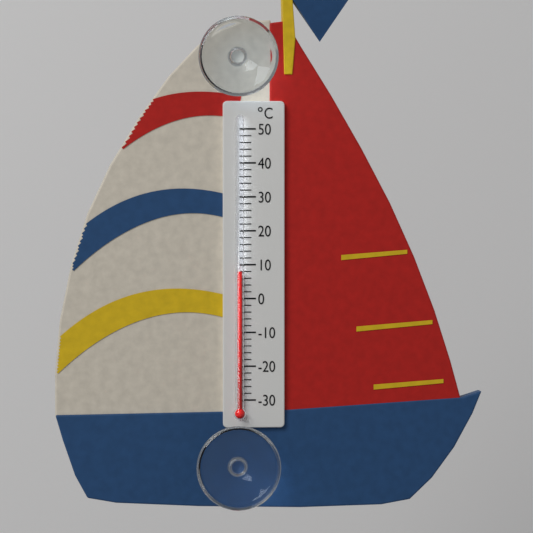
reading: 8 °C
